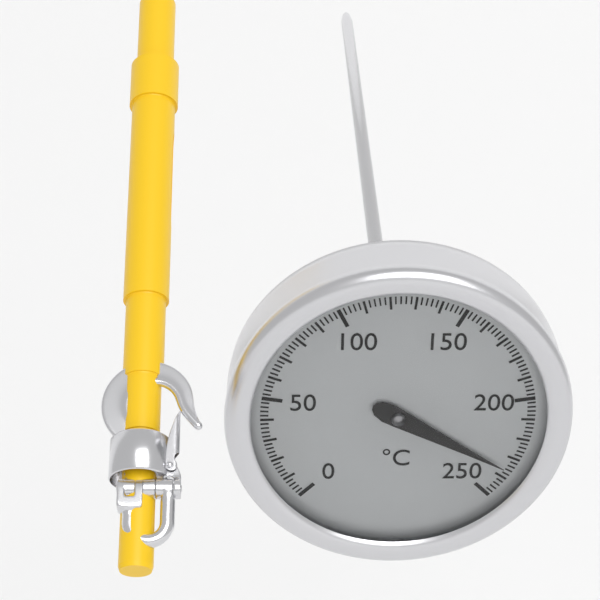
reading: 236 °C
